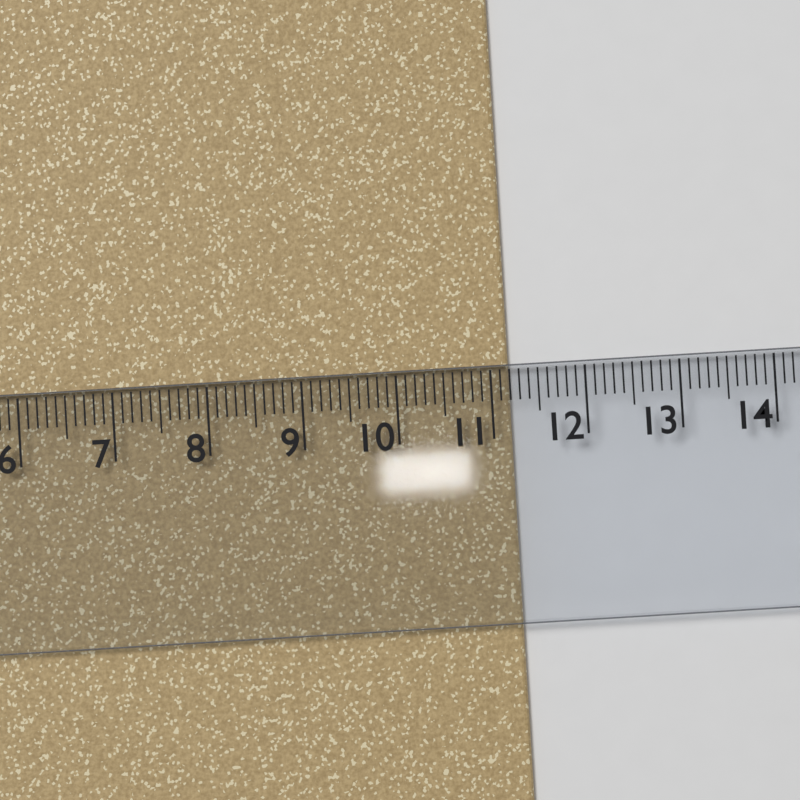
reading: 11.2 cm
